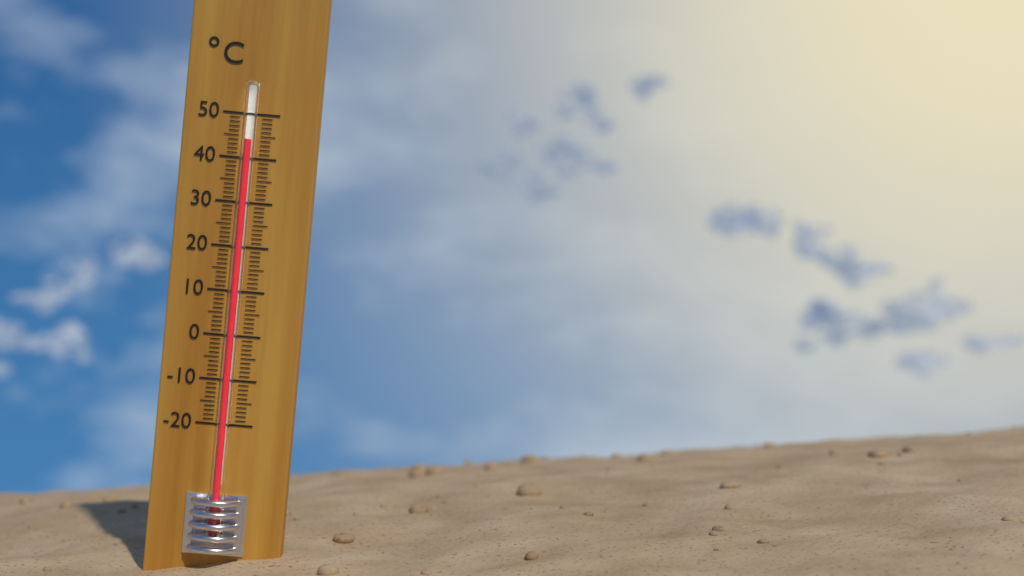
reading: 44 °C
